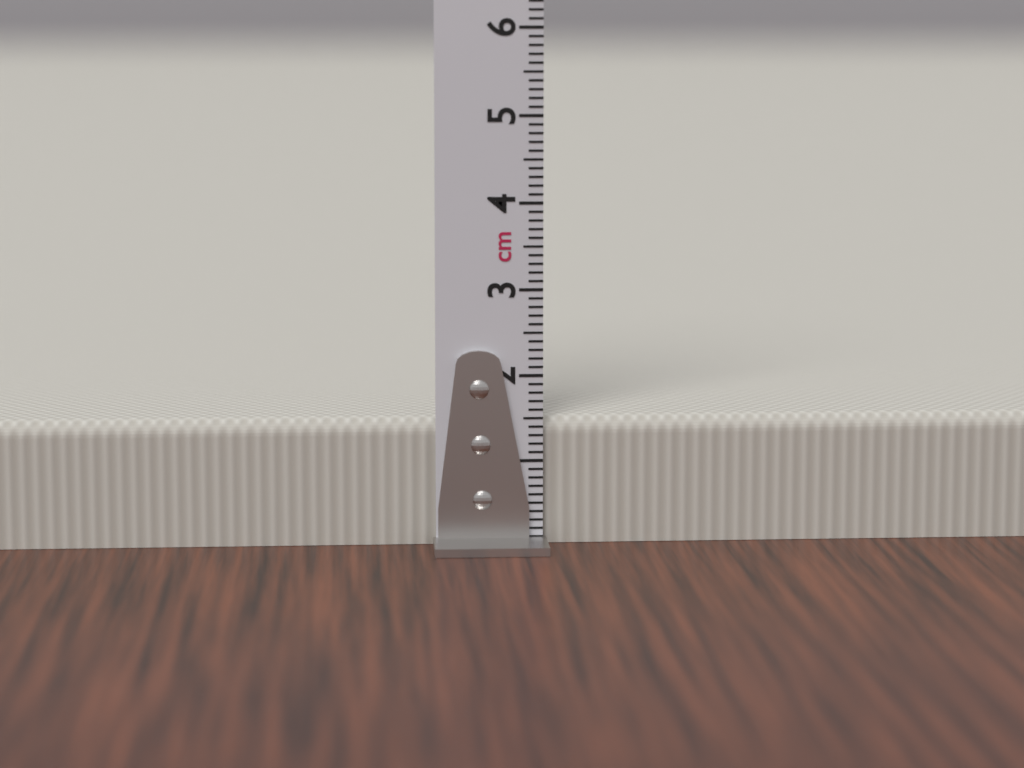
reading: 1.5 cm
